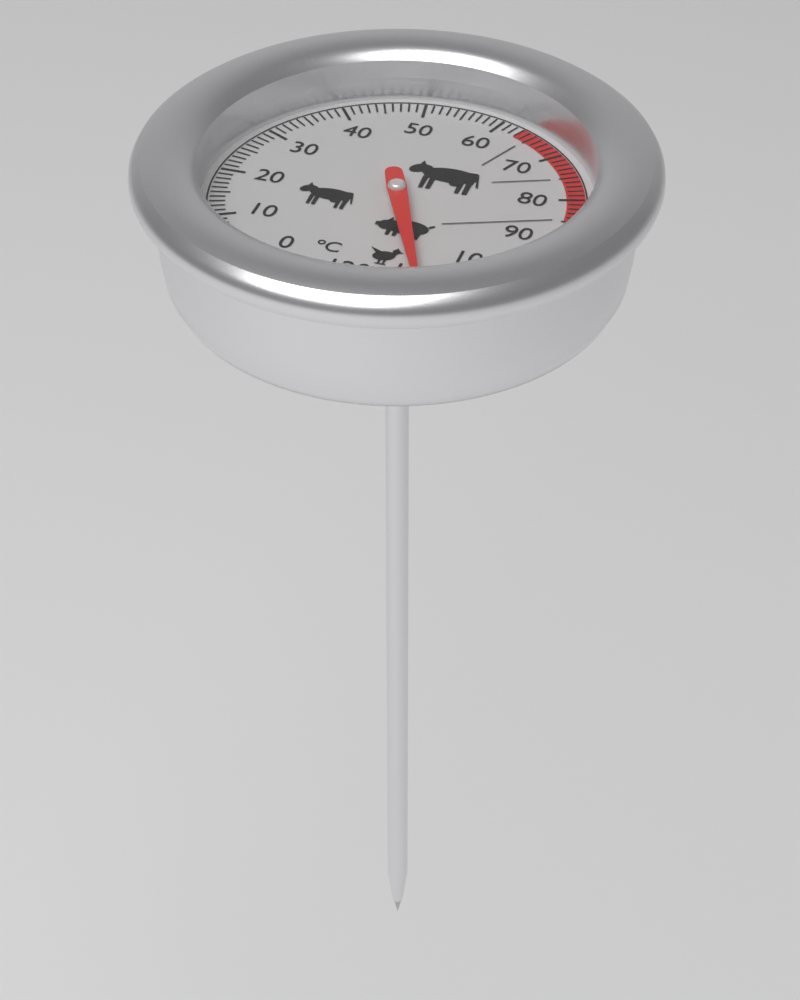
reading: 110 °C
